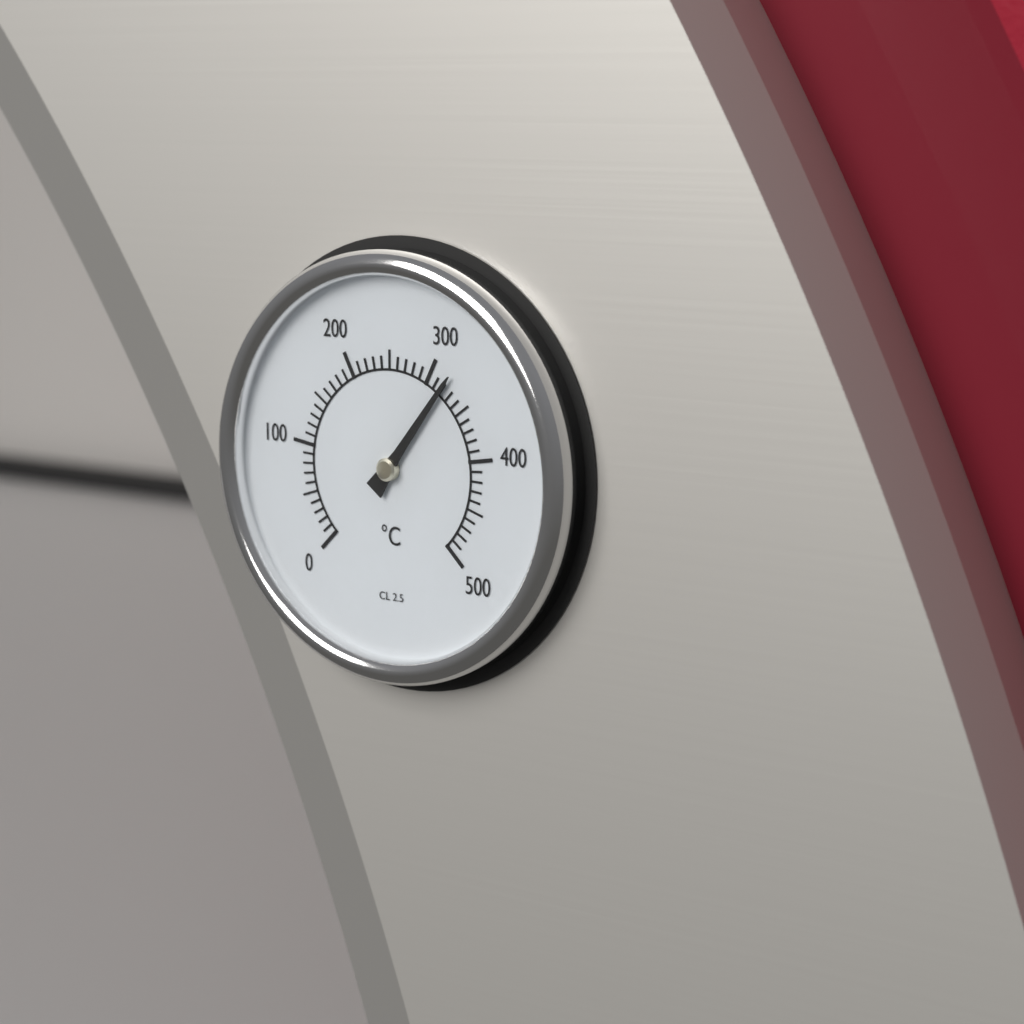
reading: 320 °C
